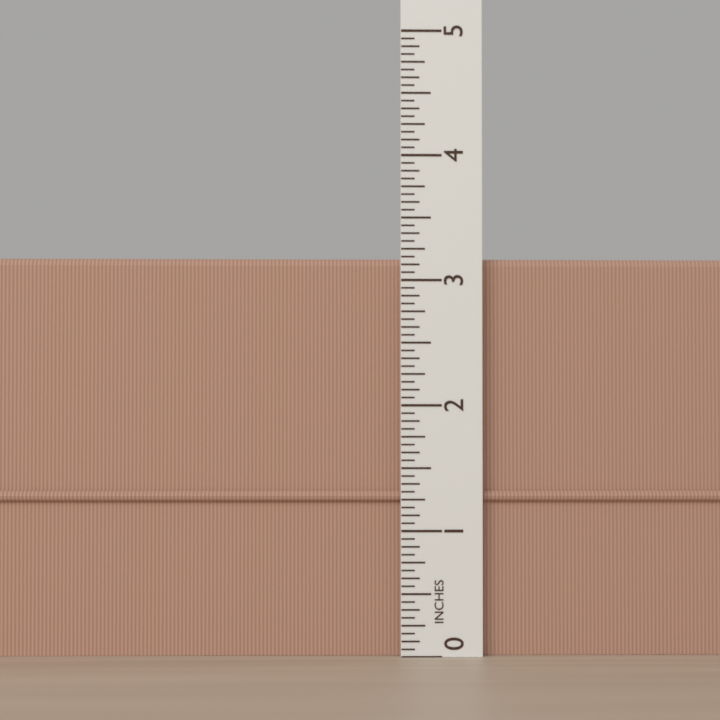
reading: 3.1875 in
